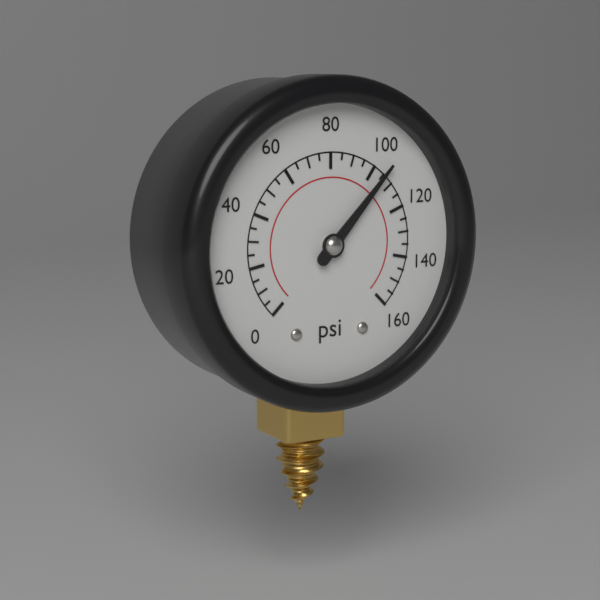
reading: 105 psi
